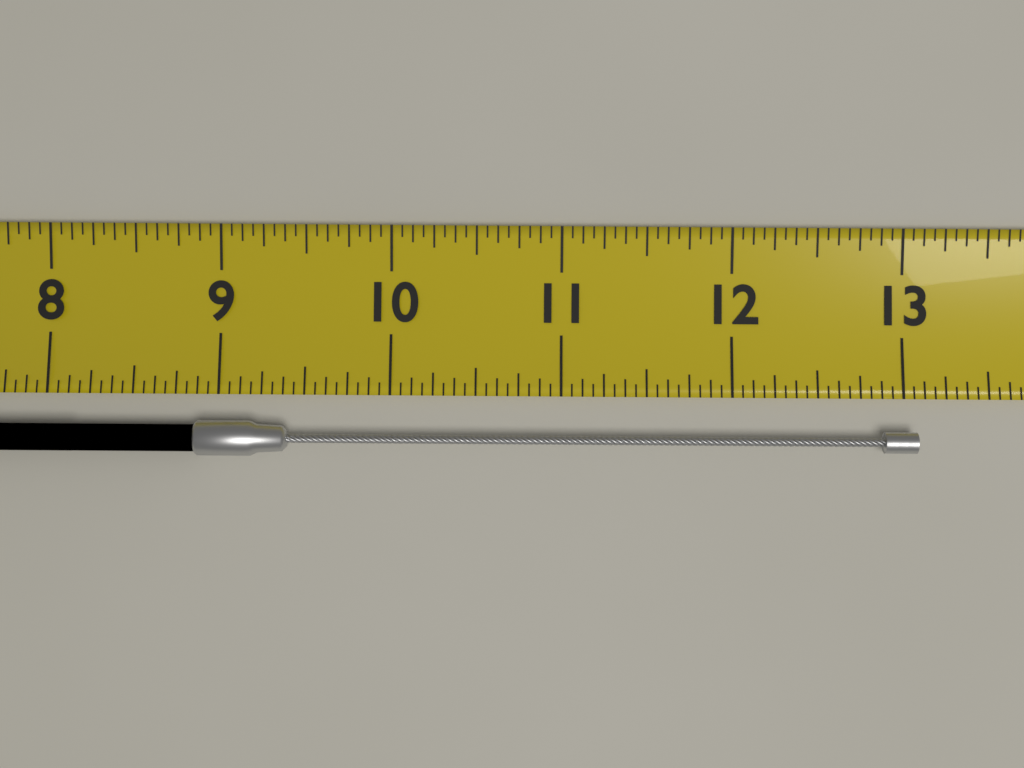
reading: 13.0625 (no unit)
